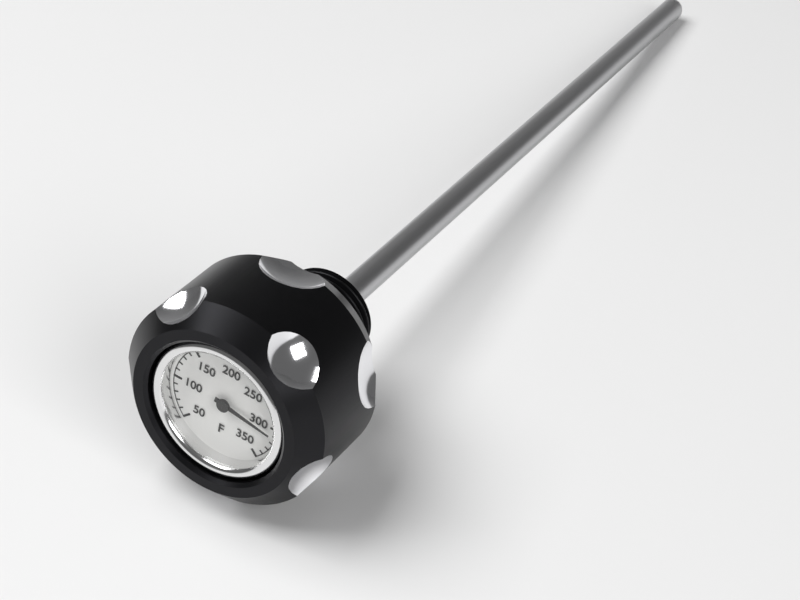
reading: 310 °F
